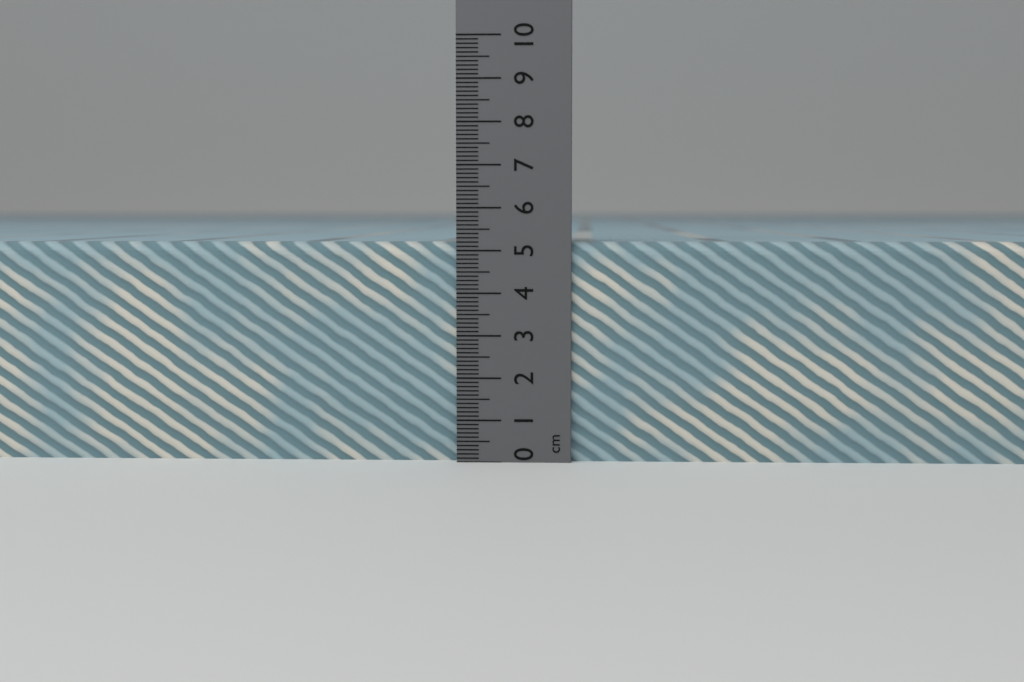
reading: 5.2 cm
